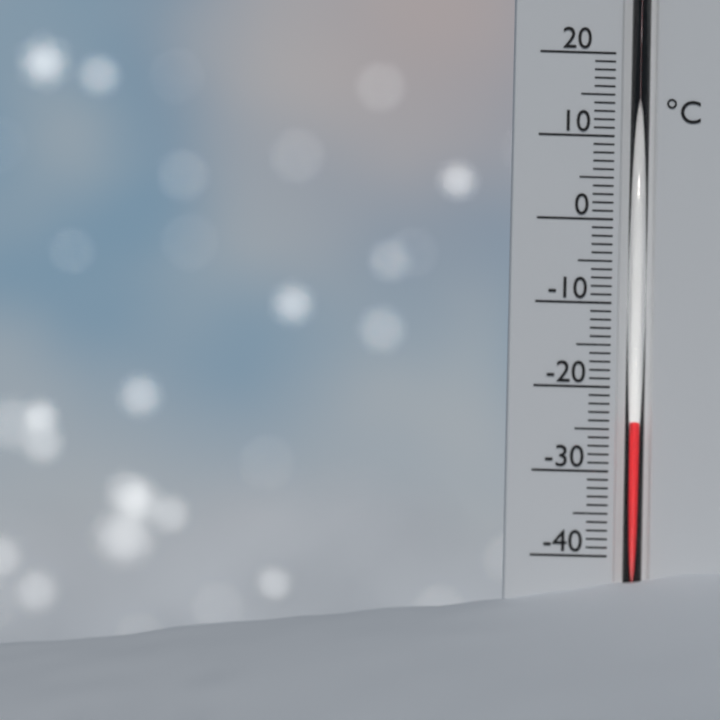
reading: -24 °C
